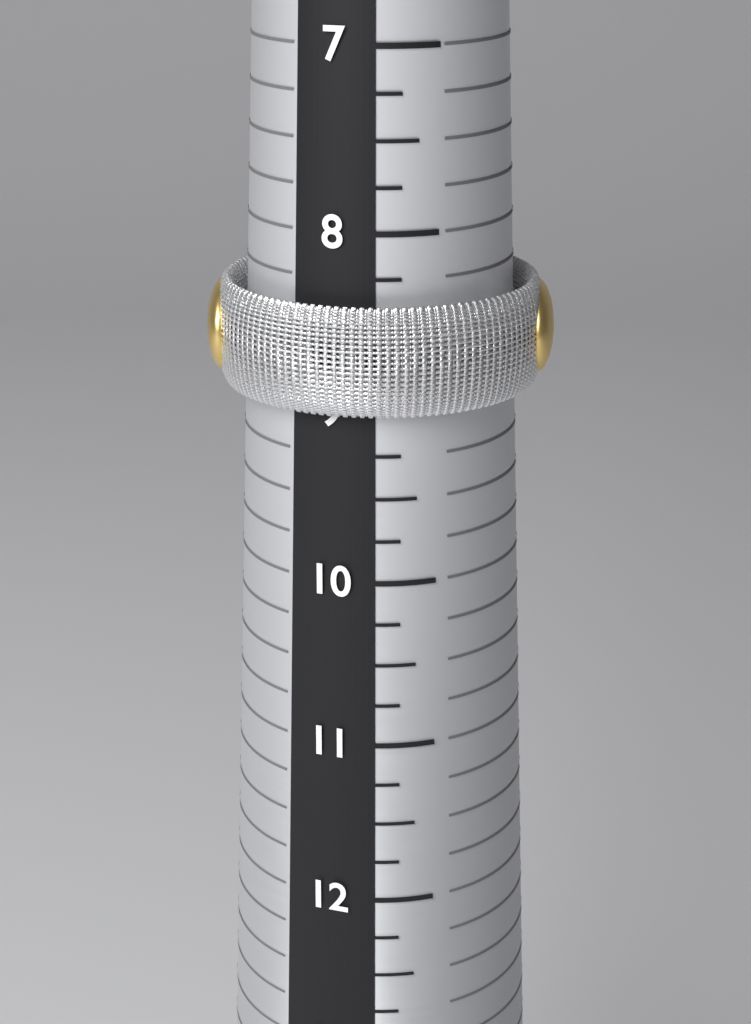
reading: 9.00 (no unit)
